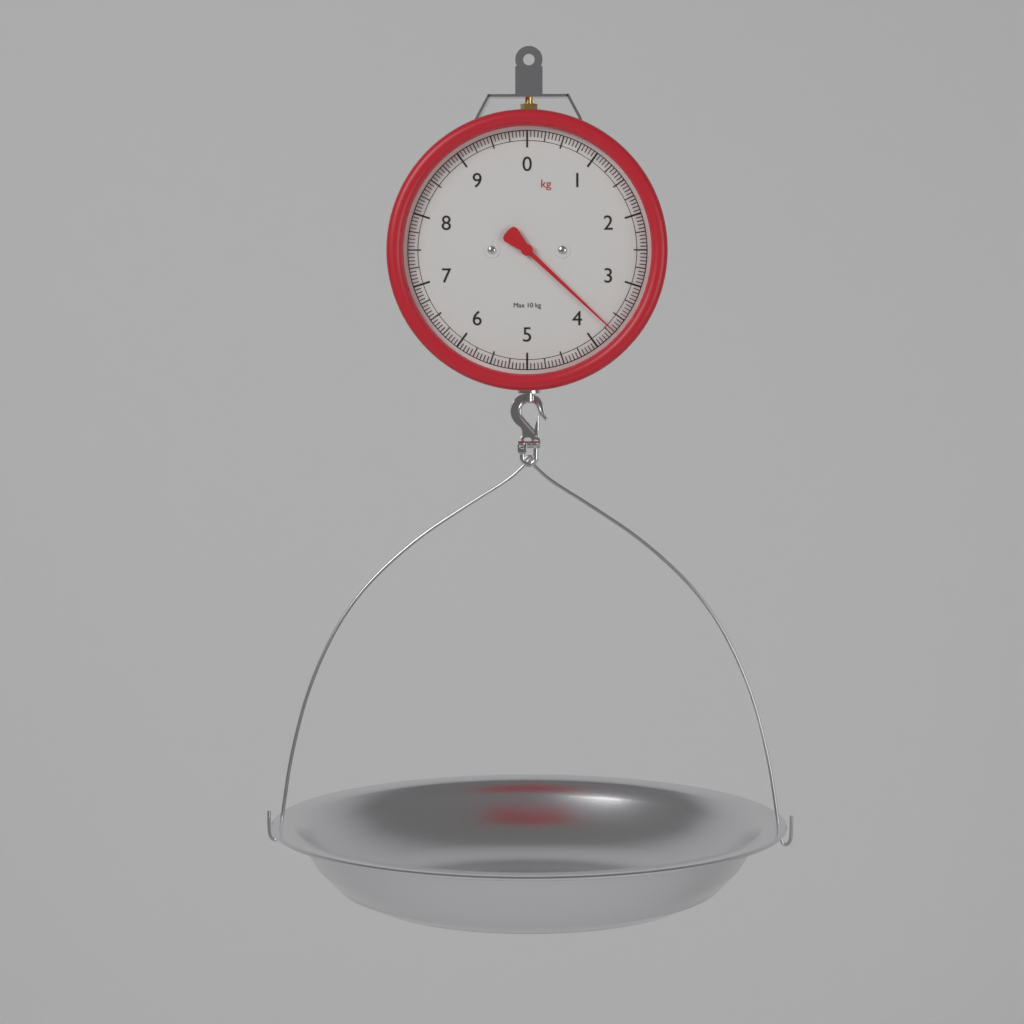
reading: 3.70 kg
